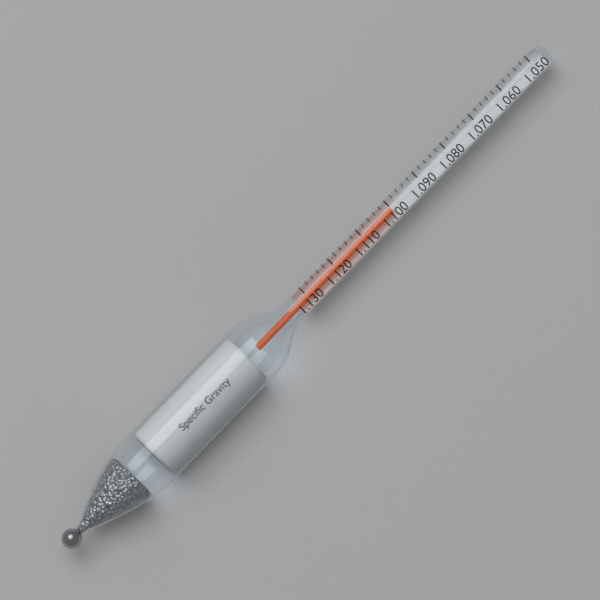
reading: 1.100 (no unit)
